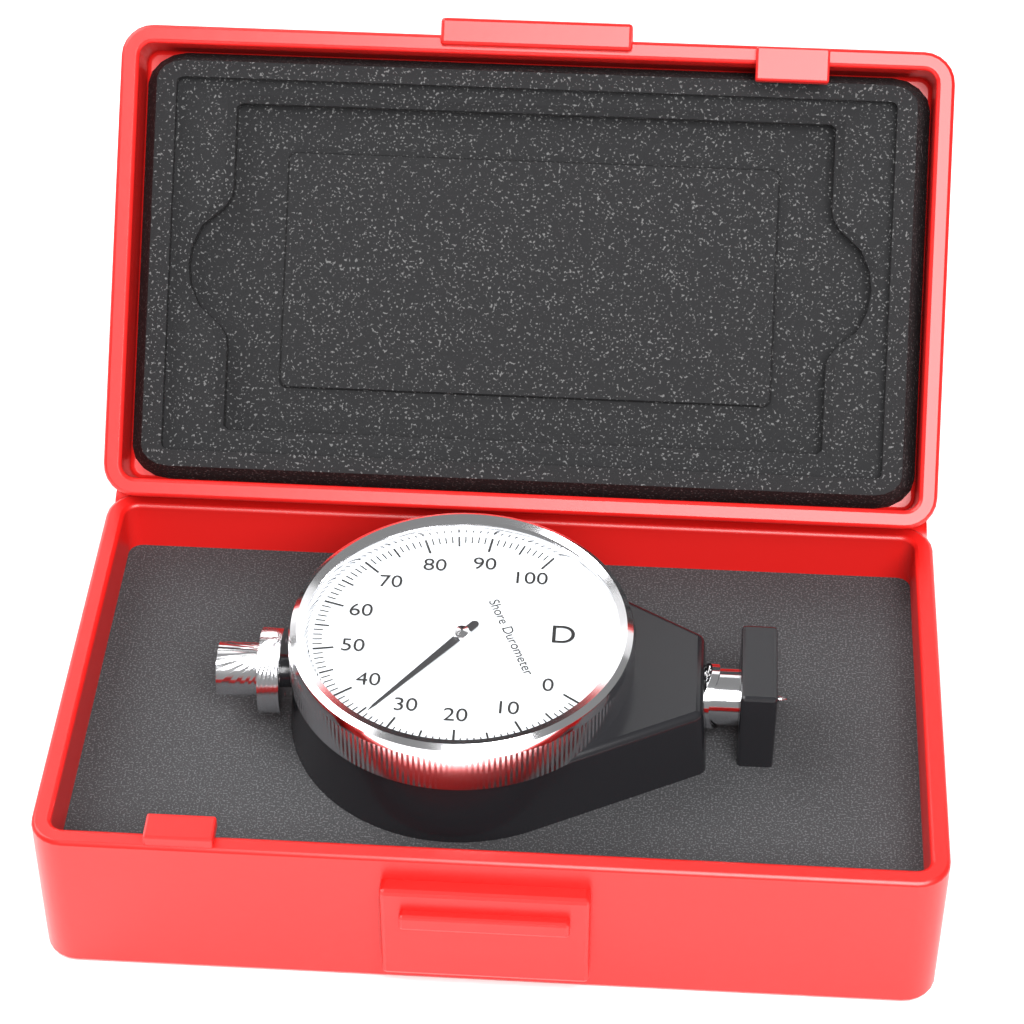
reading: 34 Shore D
